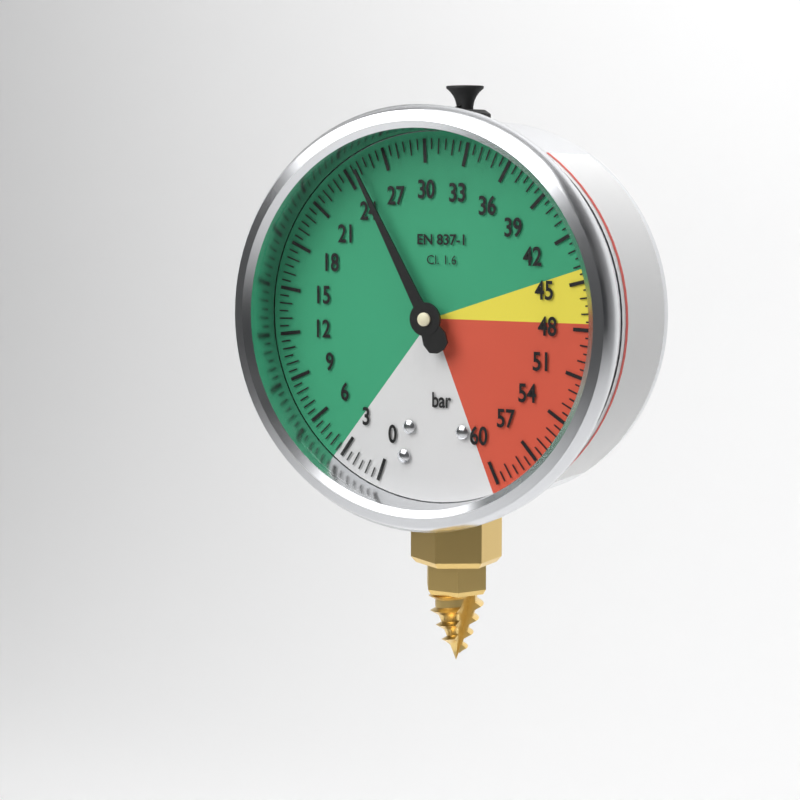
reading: 25.0 bar
